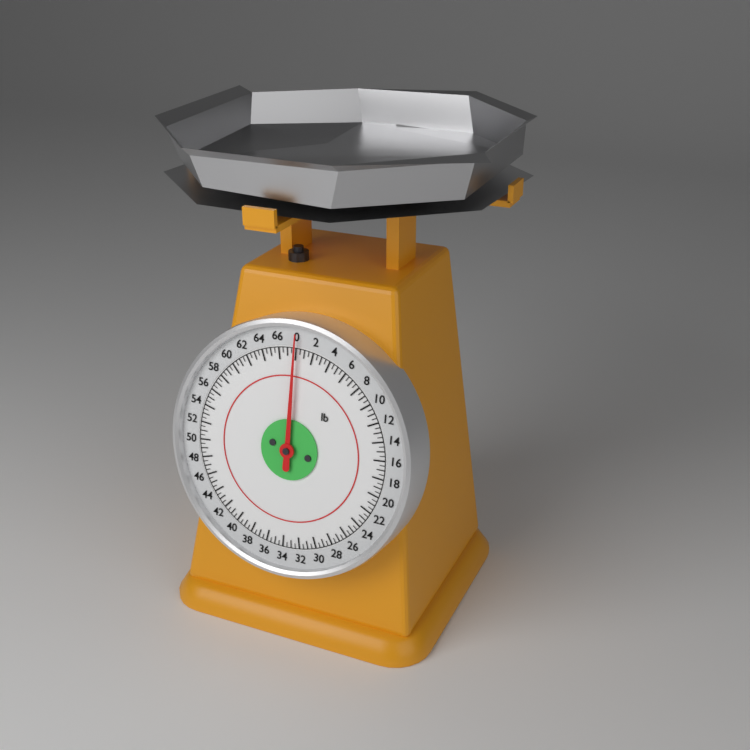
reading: 0.0 lb
